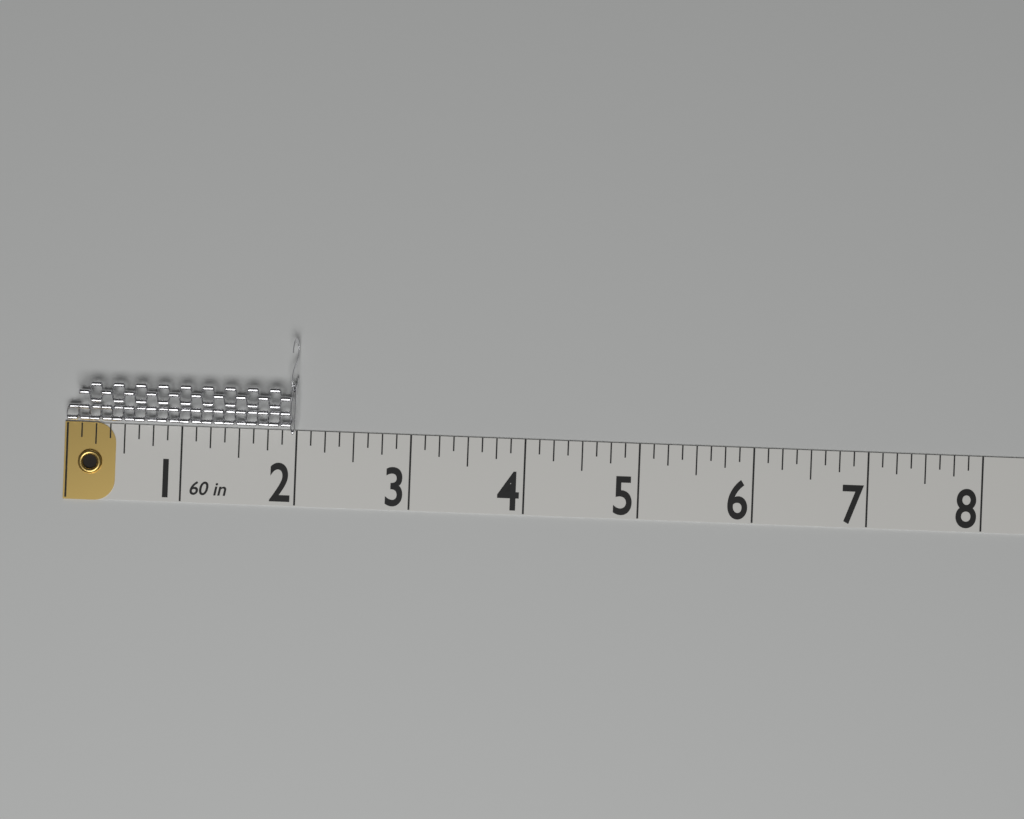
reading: 2.000 in
